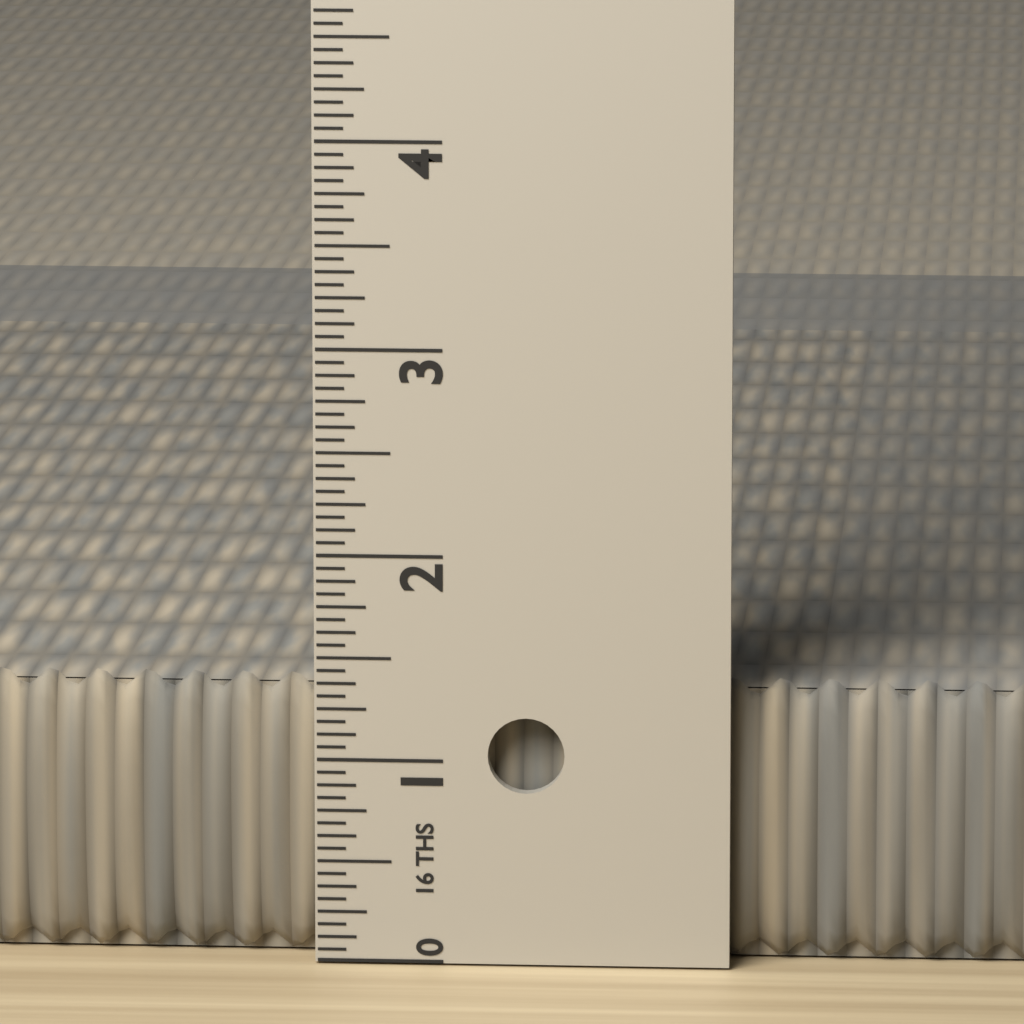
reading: 1.3750 in
